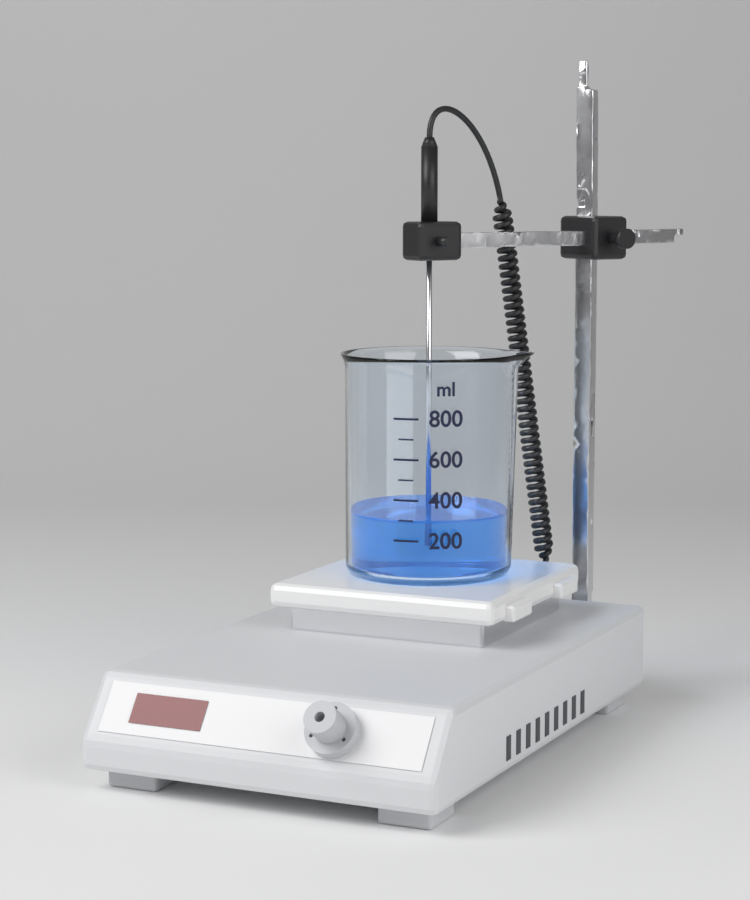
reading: 300 ml
